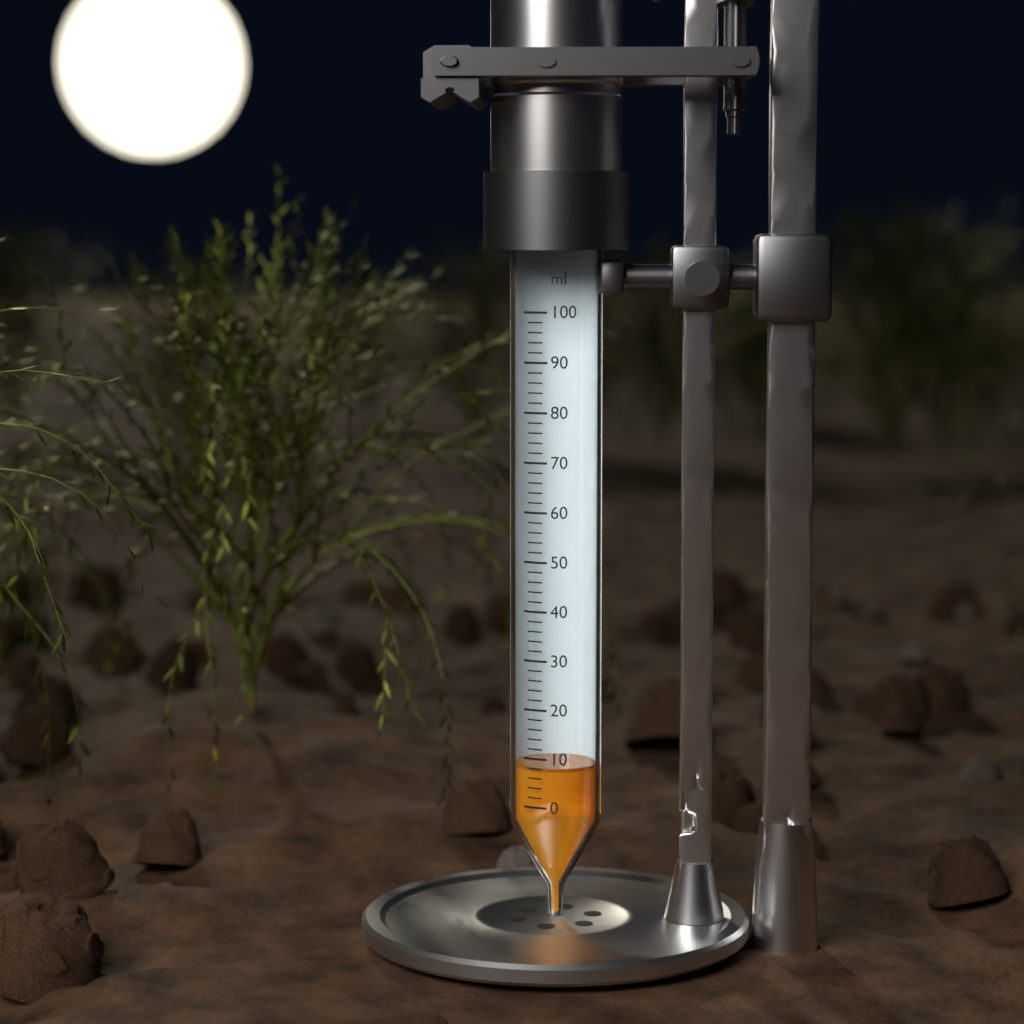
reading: 8 ml
